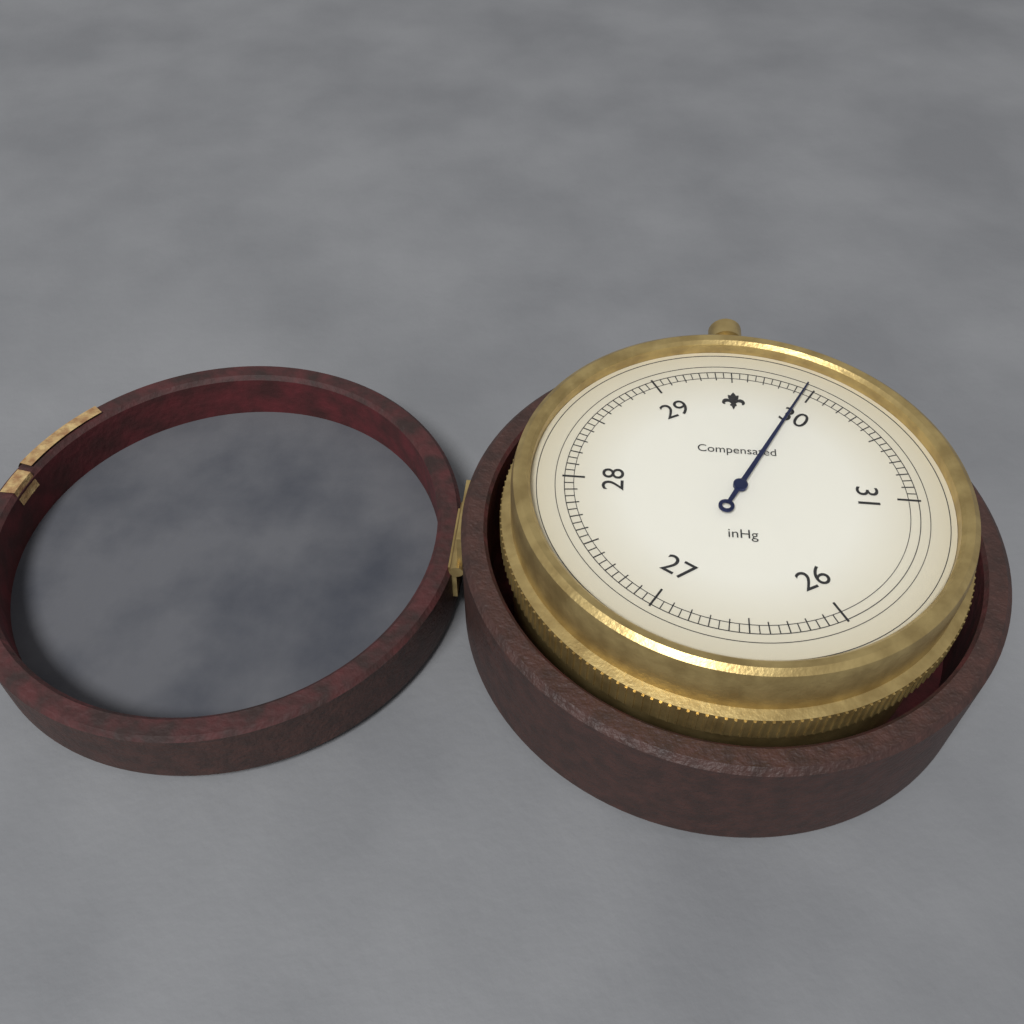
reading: 29.95 inHg
